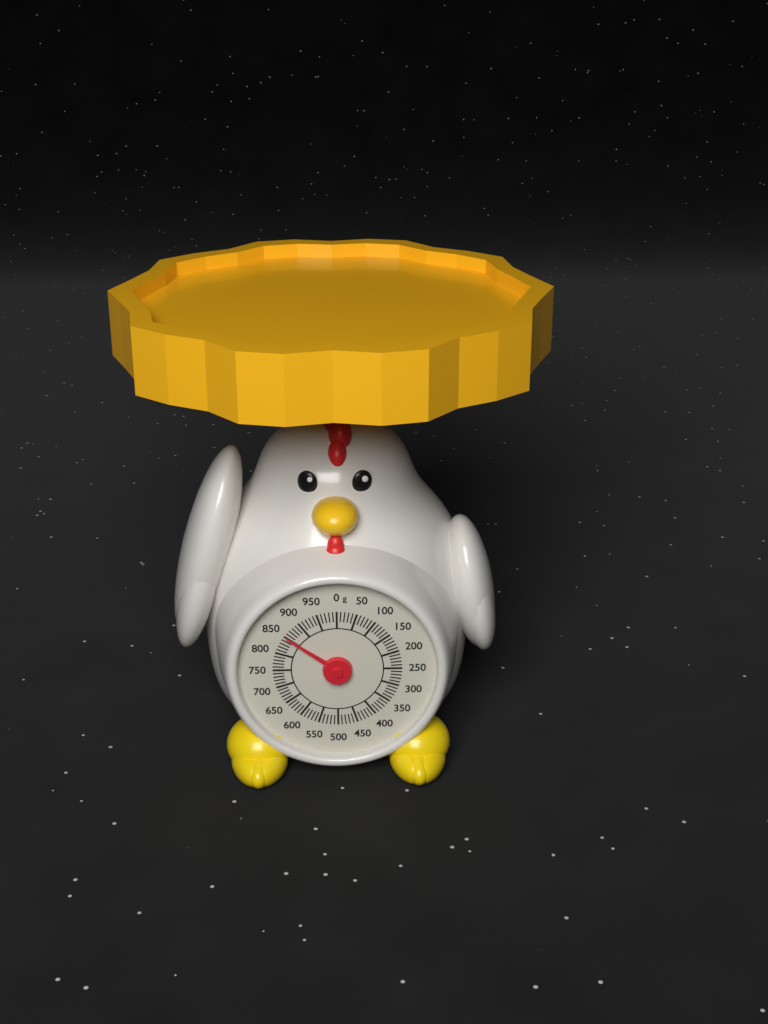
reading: 850 g
